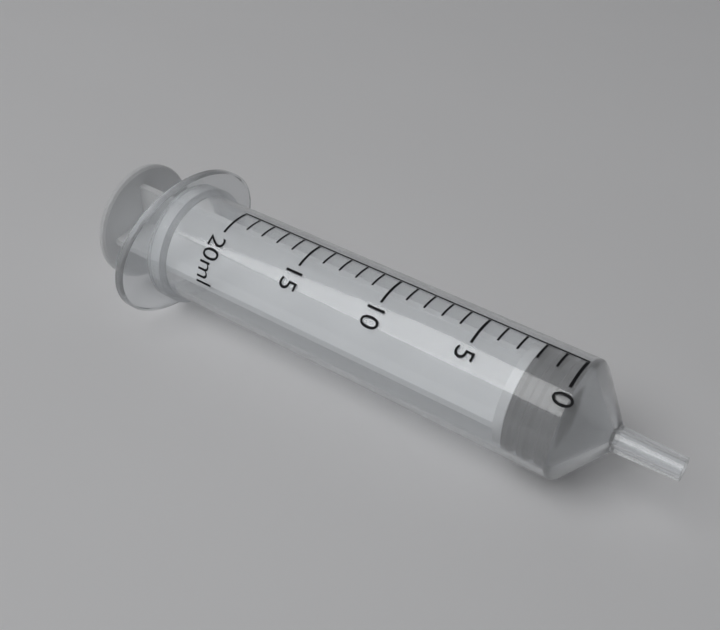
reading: 0 ml
